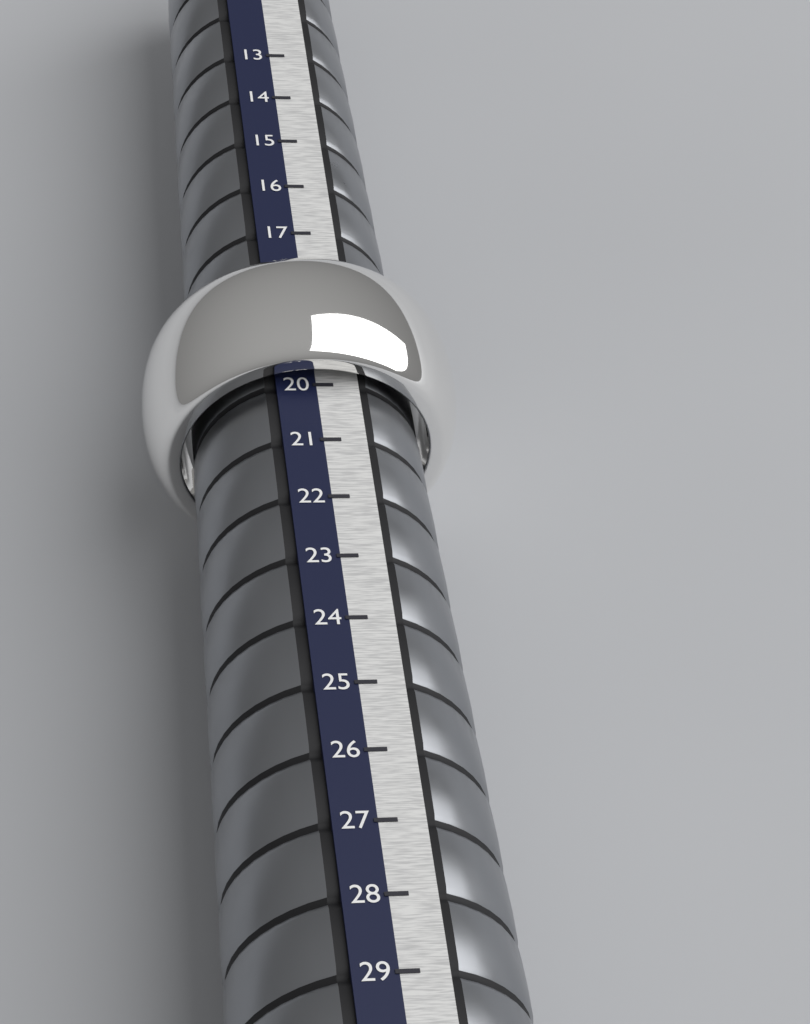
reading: 20 (no unit)
